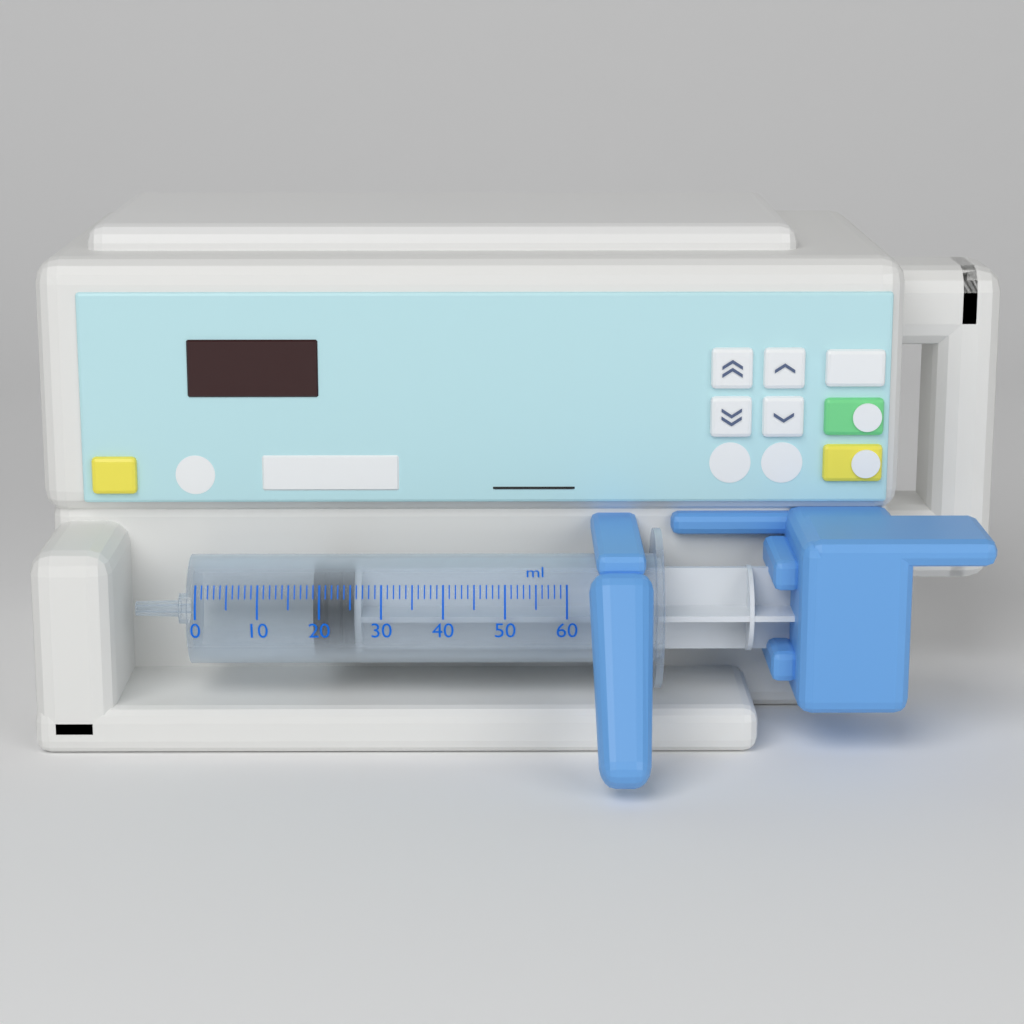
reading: 19 ml
